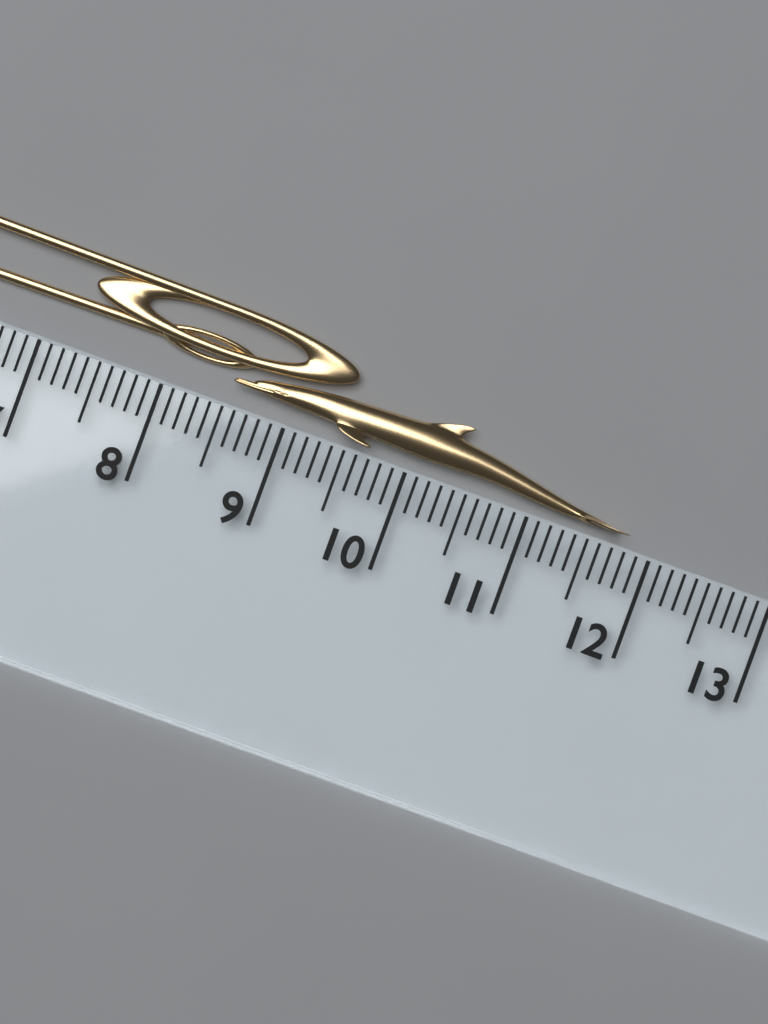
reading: 11.8 cm
